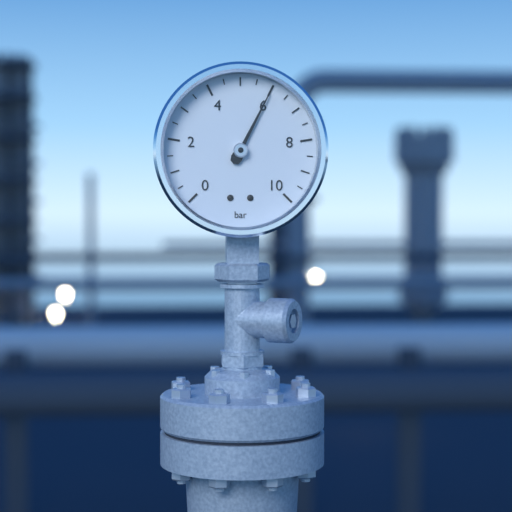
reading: 6.0 bar
